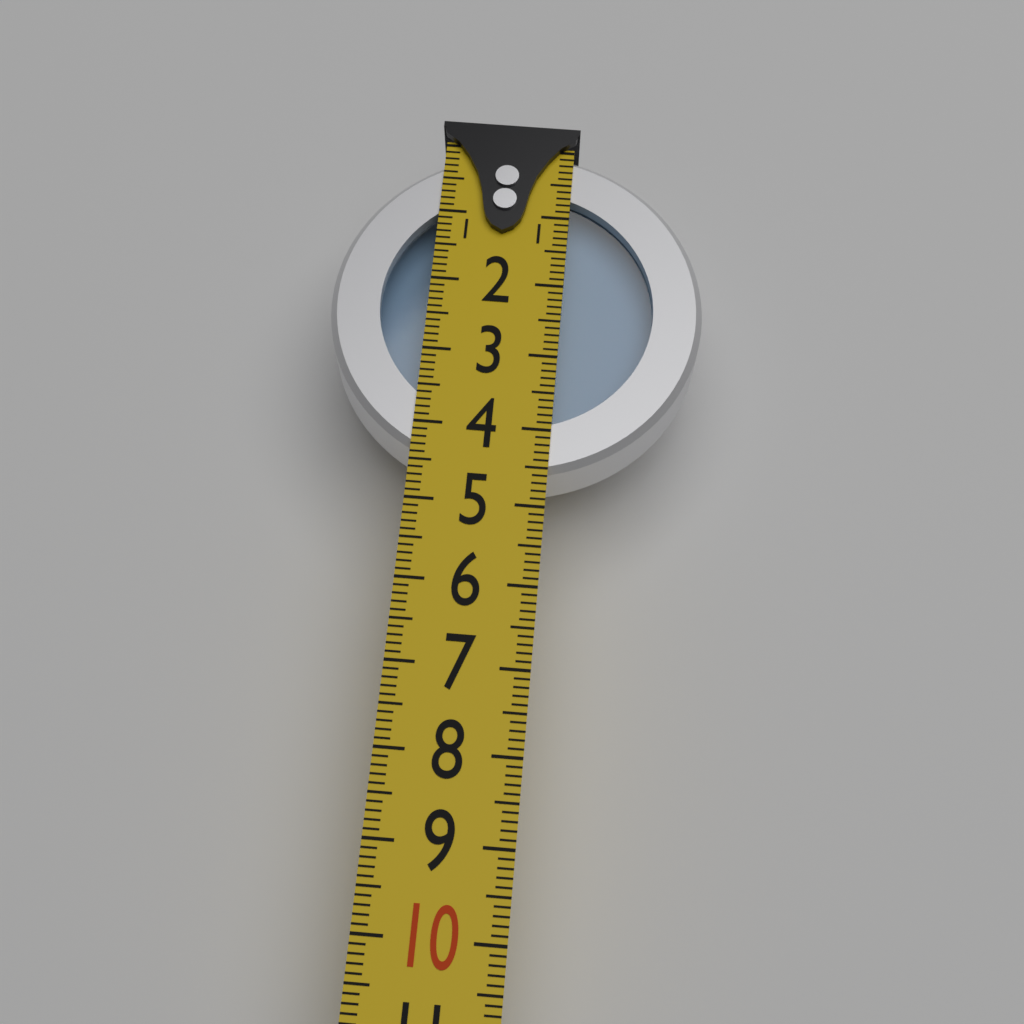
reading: 4.6 (no unit)
